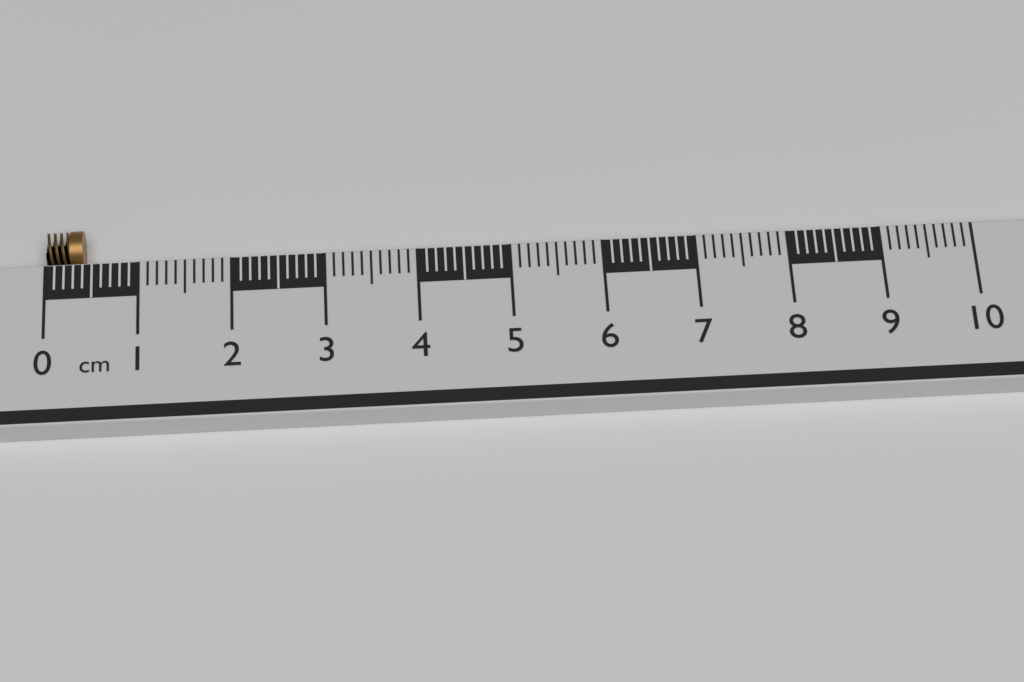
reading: 0.4 cm
